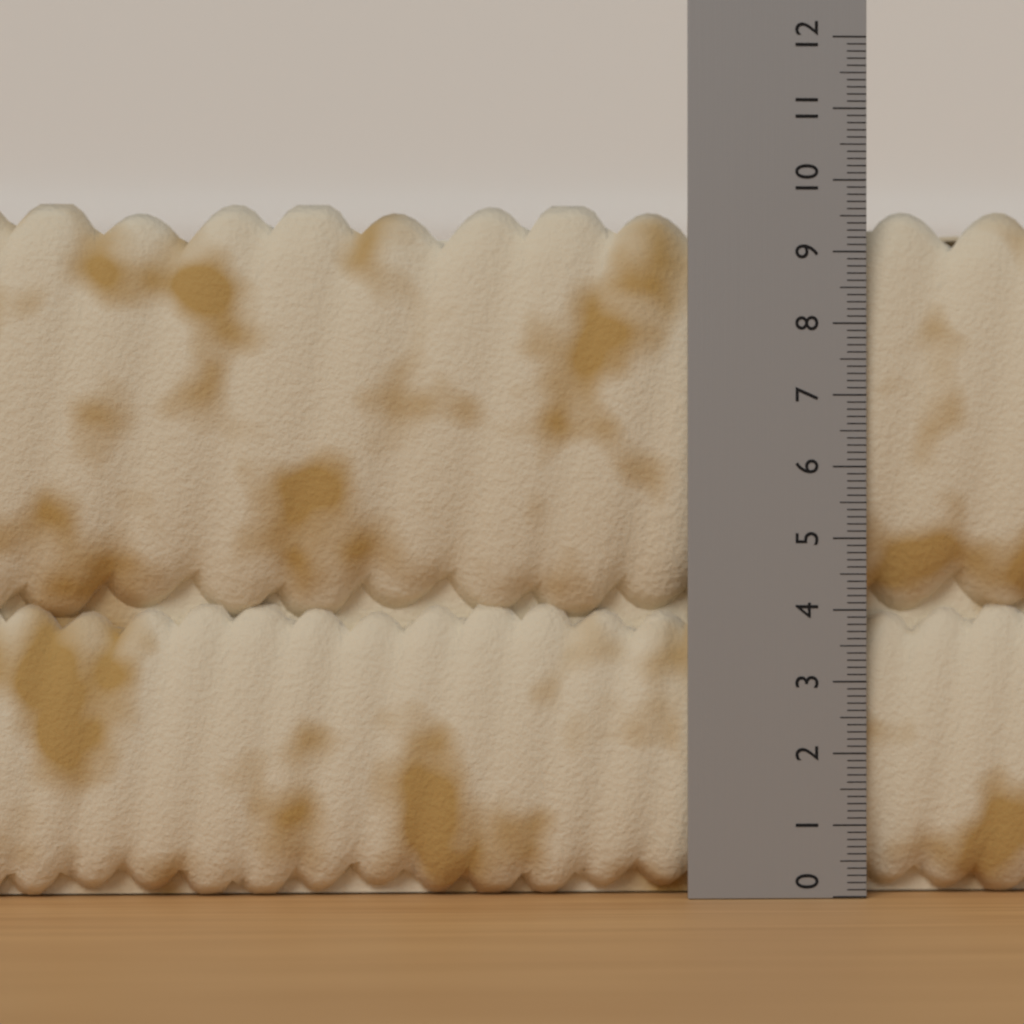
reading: 9.7 (no unit)
